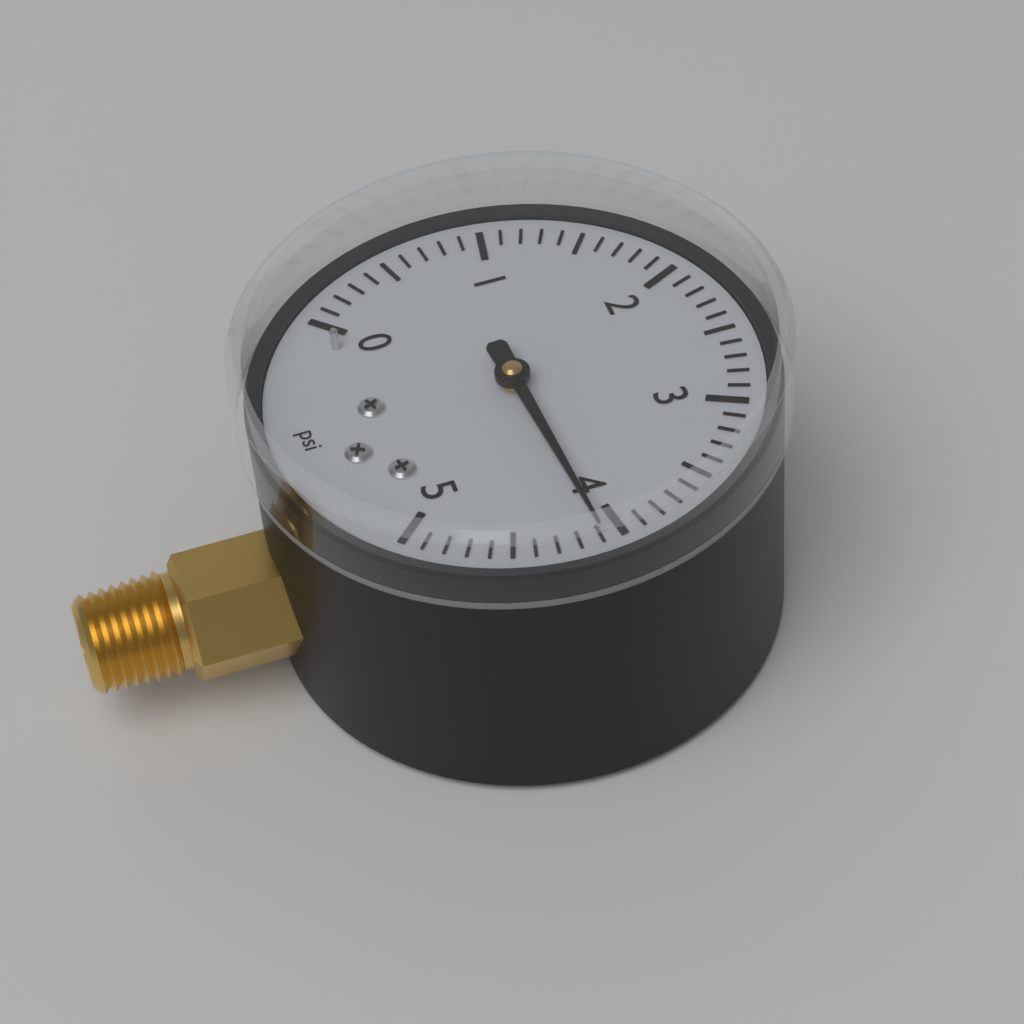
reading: 4.1 psi
